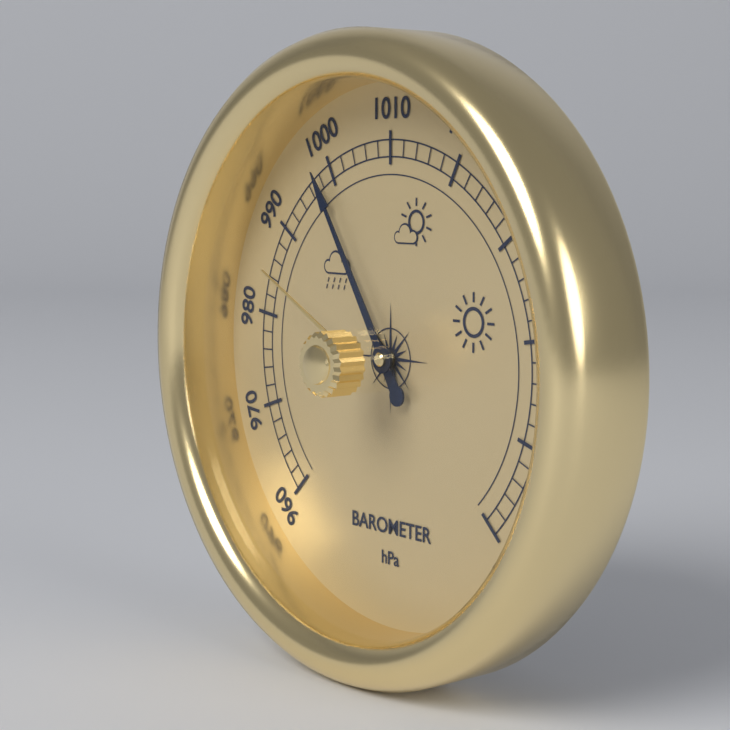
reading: 998 hPa
